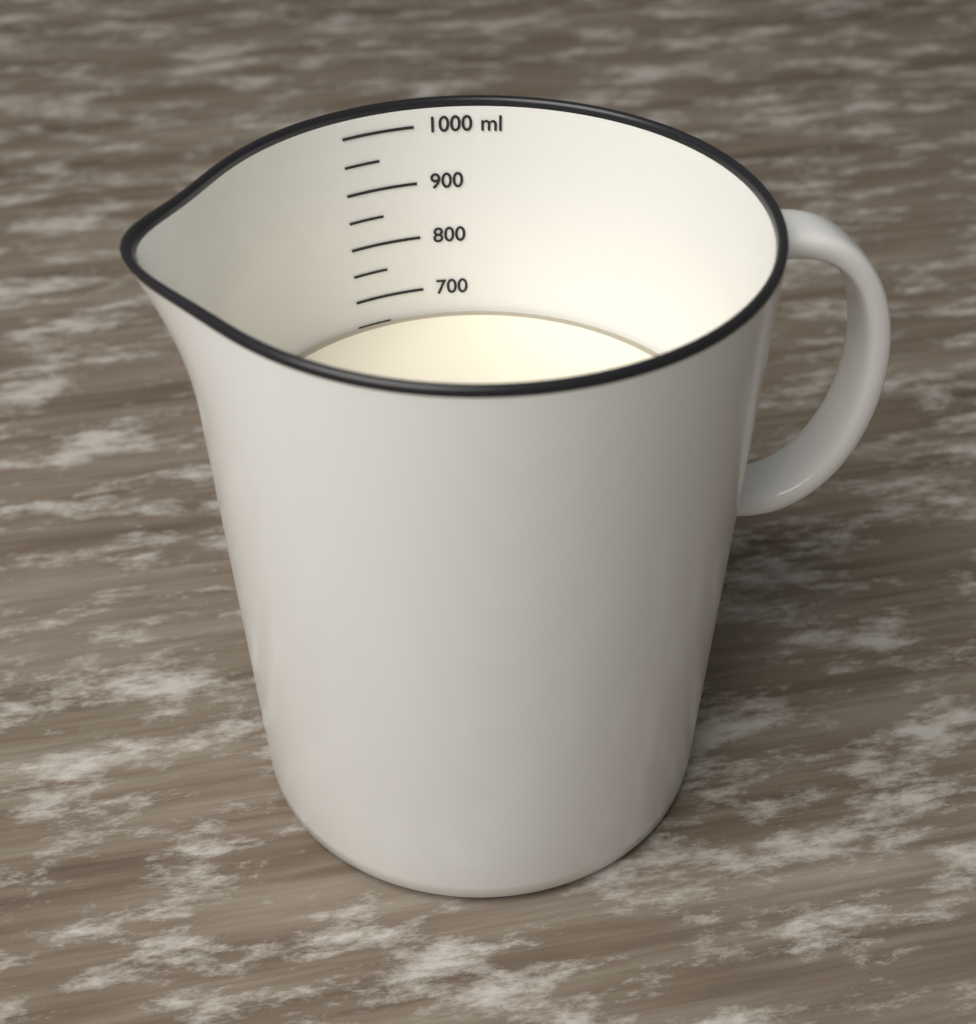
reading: 650 ml
